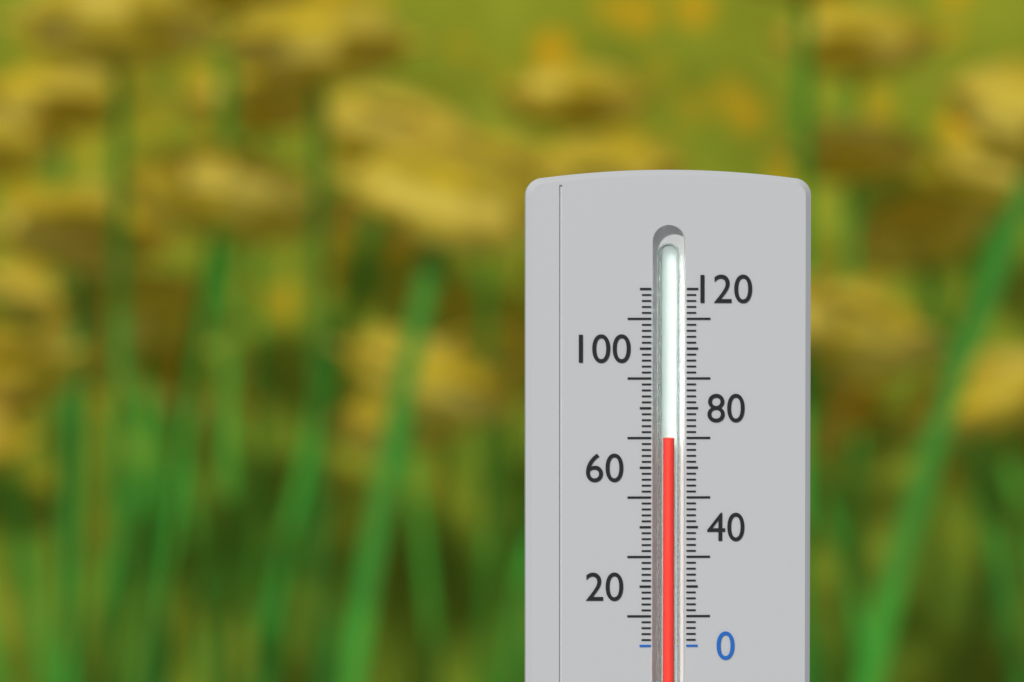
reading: 70 (no unit)
